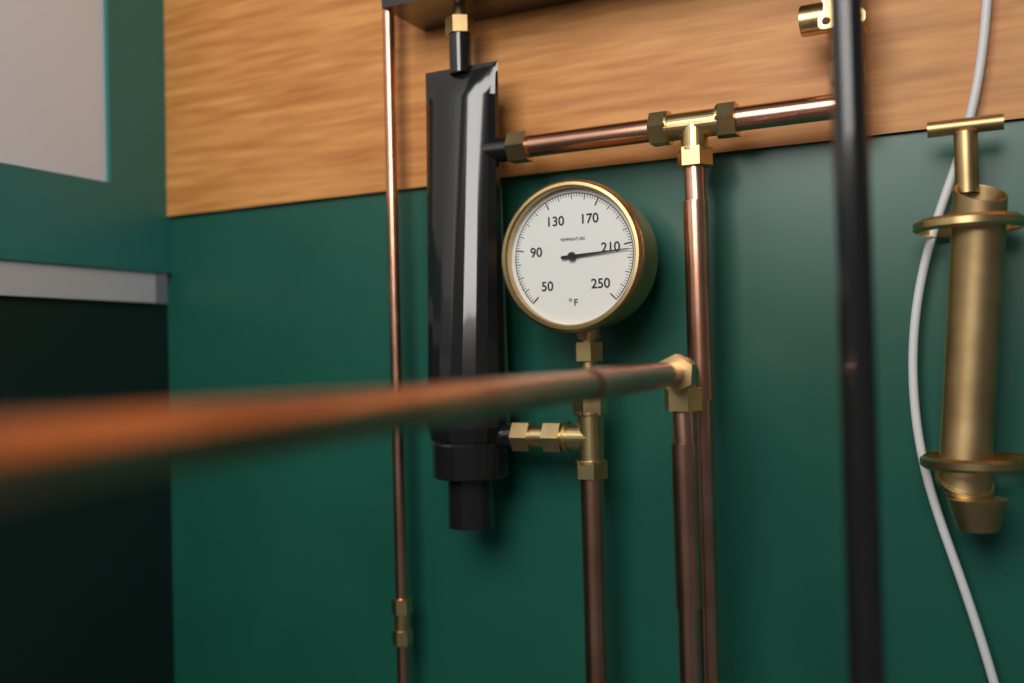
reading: 214 °F
